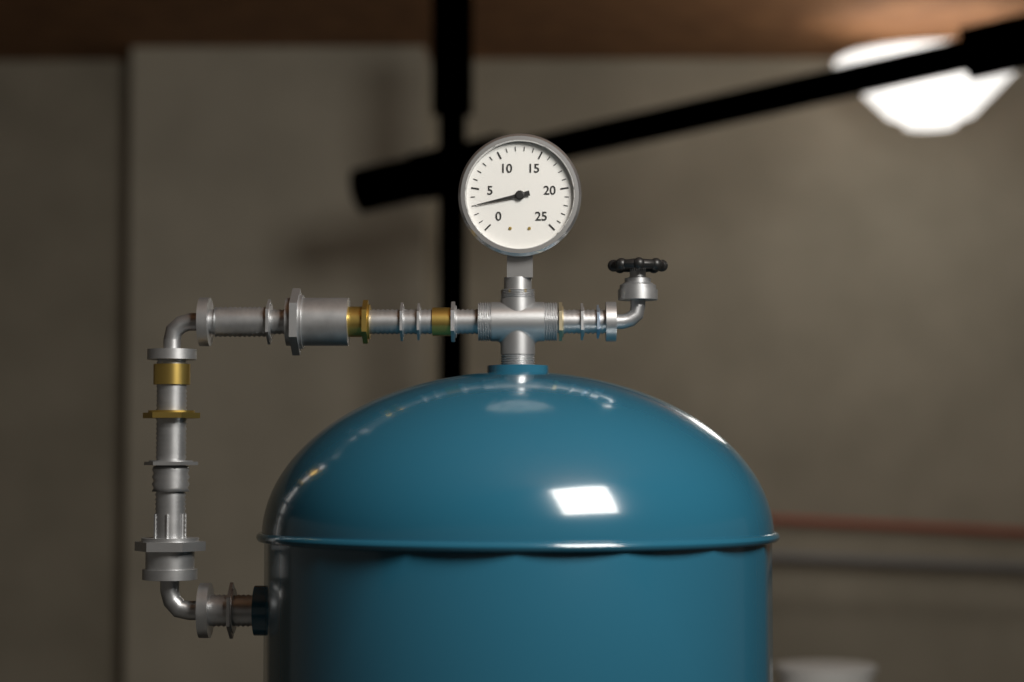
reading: 3 (no unit)
